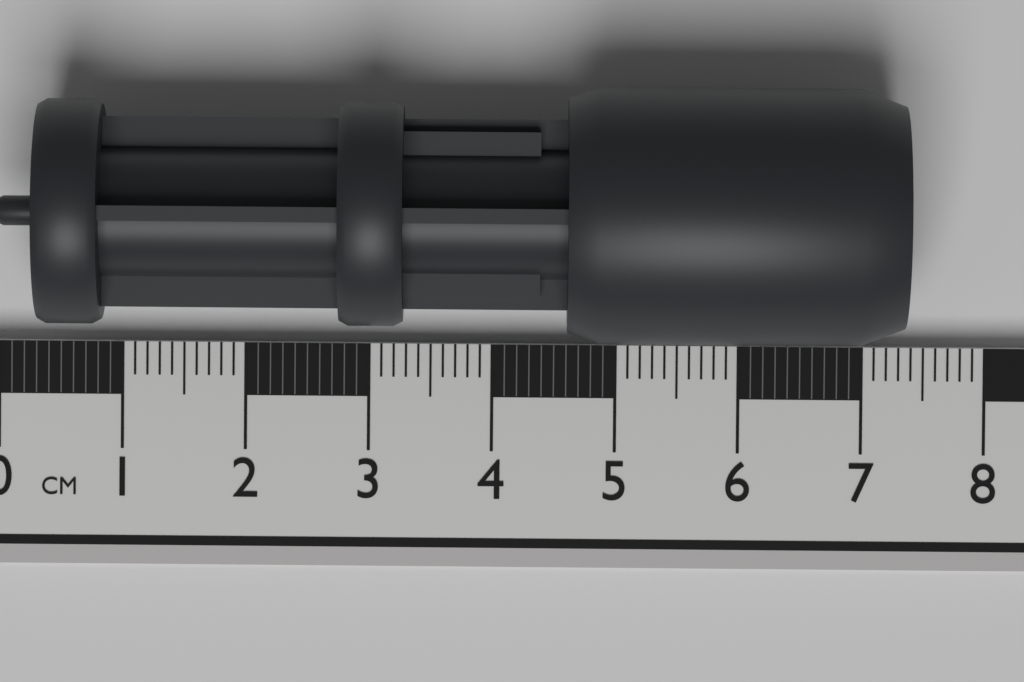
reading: 7.3 cm
